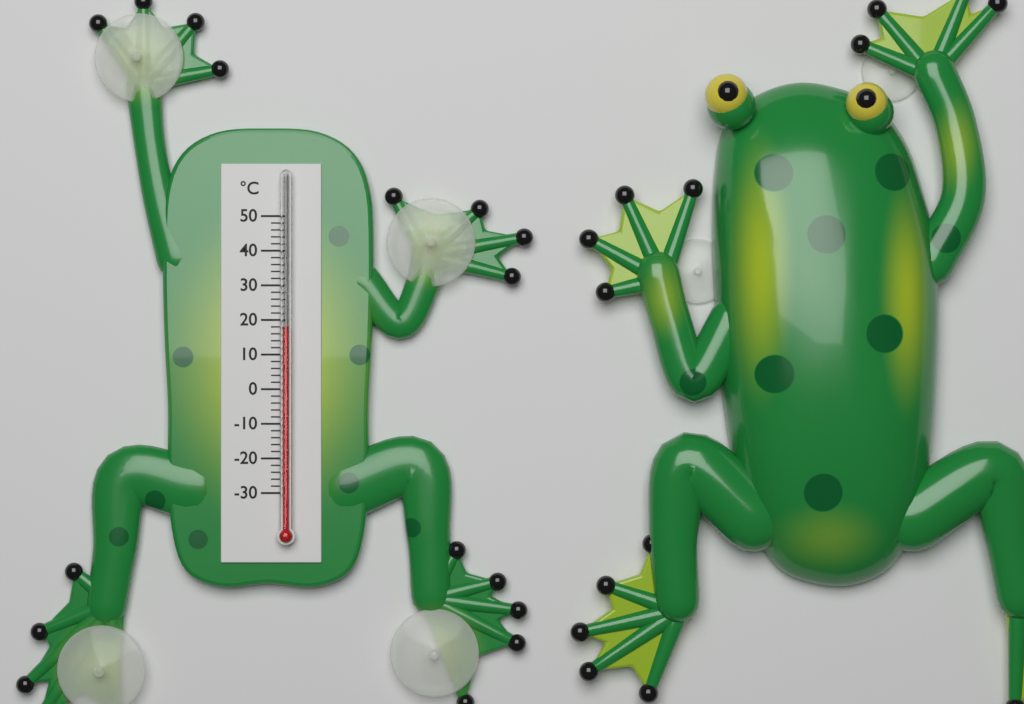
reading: 18 °C
